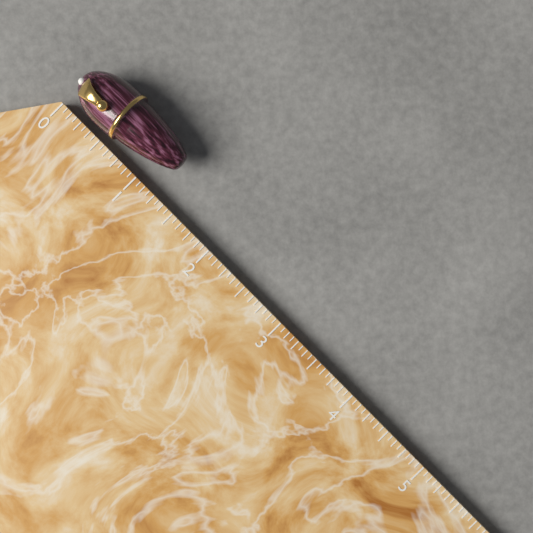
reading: 1.2500 (no unit)
